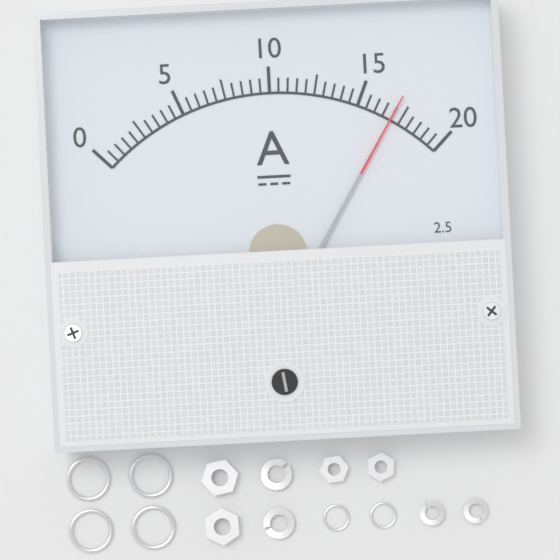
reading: 17.0 A
